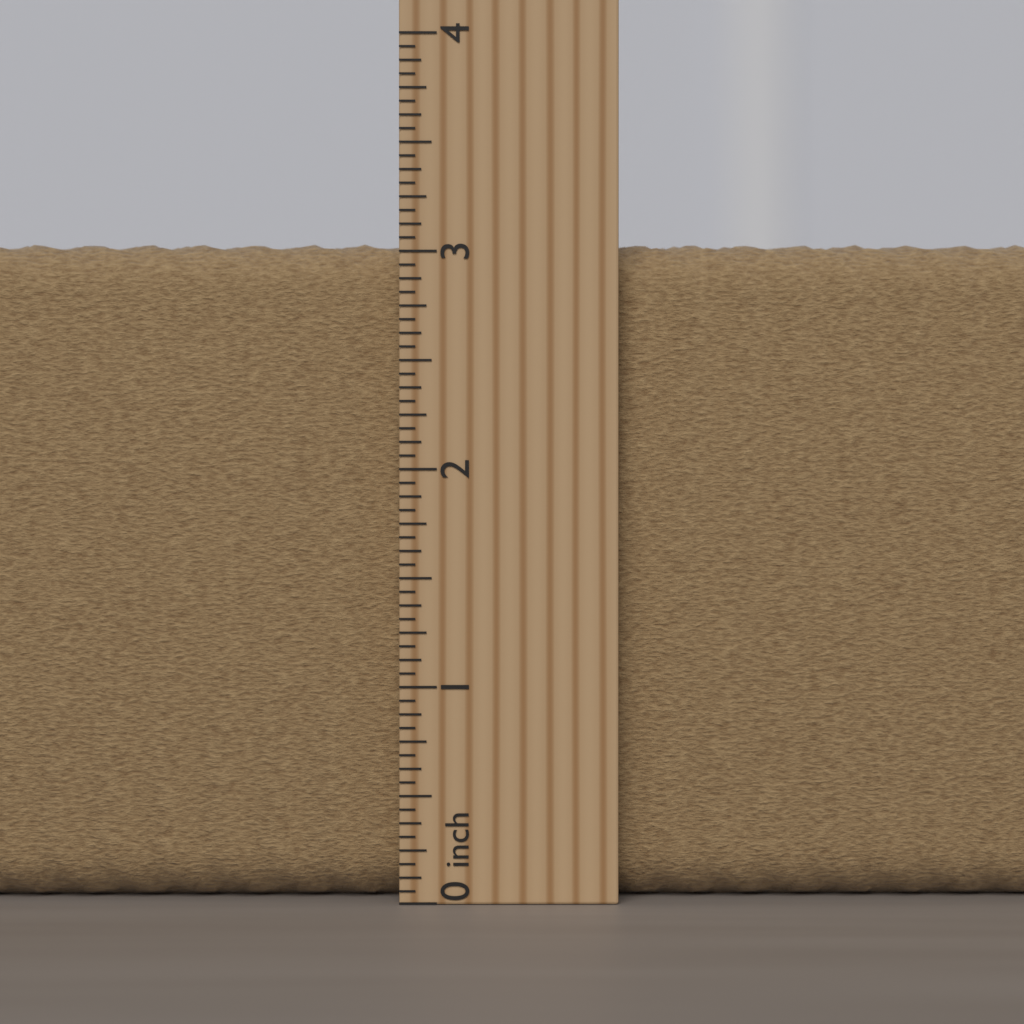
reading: 3.0625 inch
